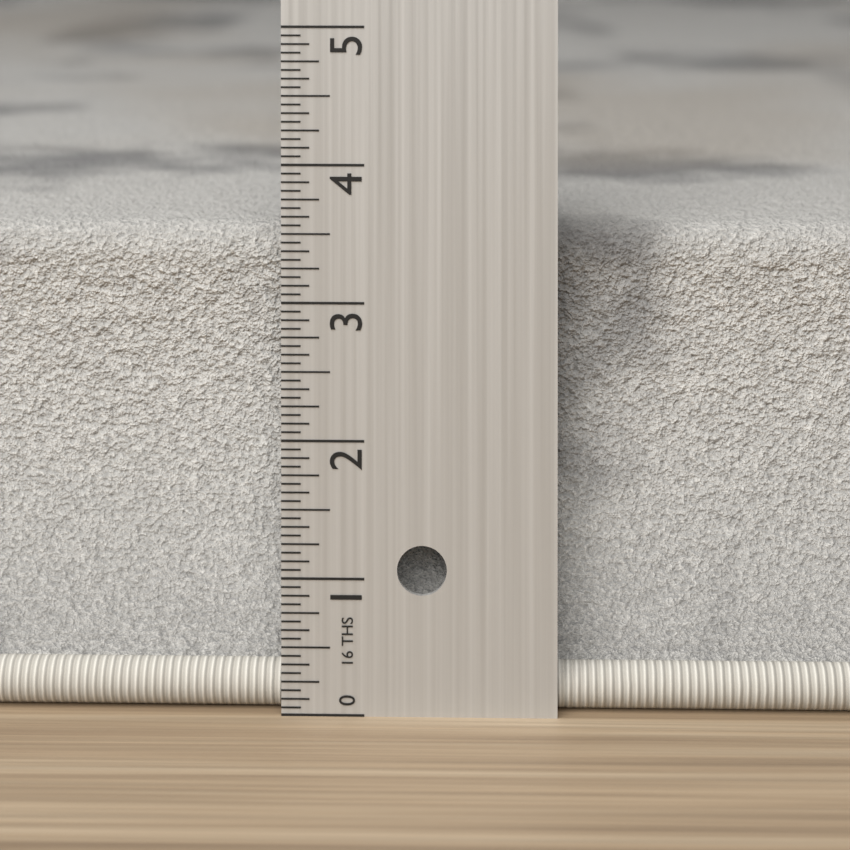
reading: 3.5000 in
